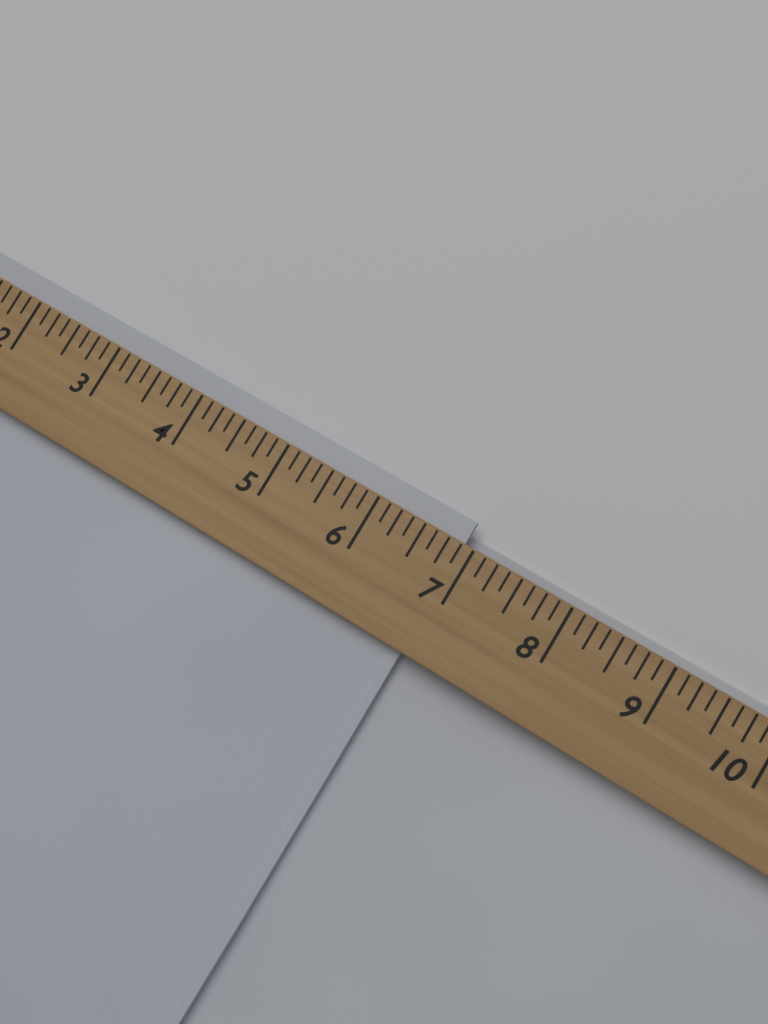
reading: 6.875 (no unit)
